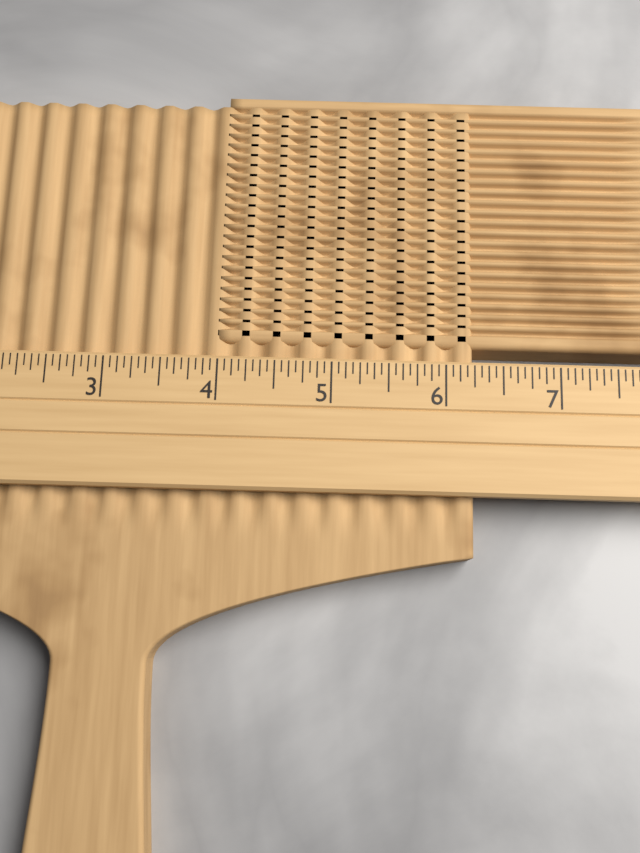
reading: 6.2500 (no unit)
